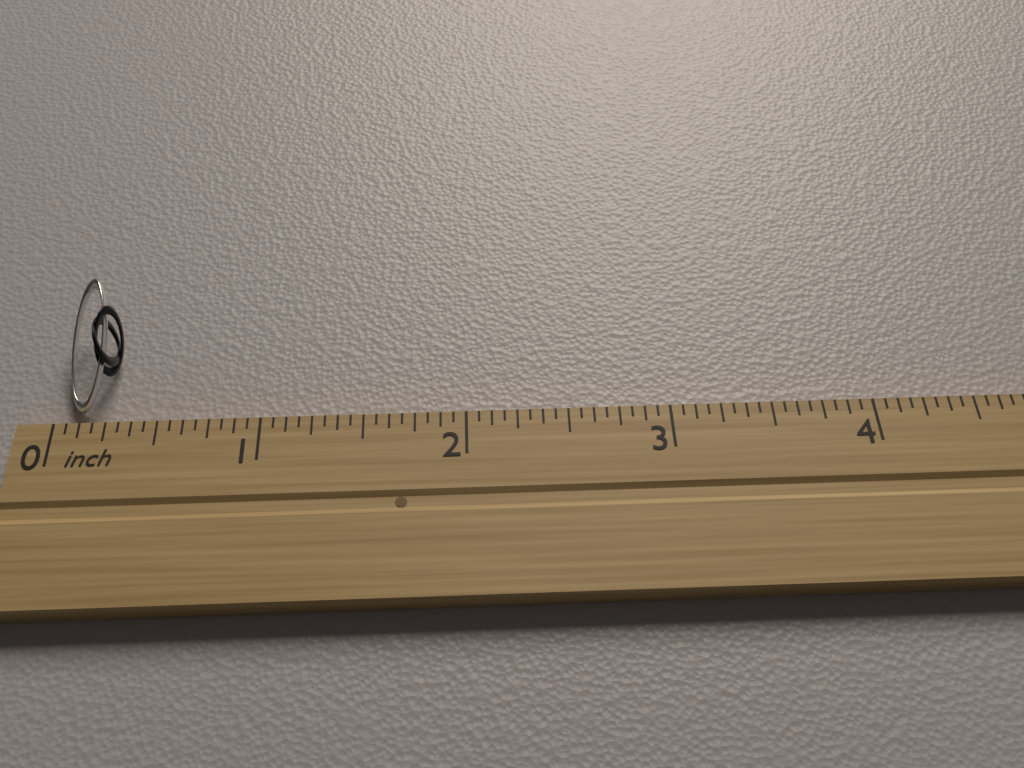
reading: 0.2500 inch
